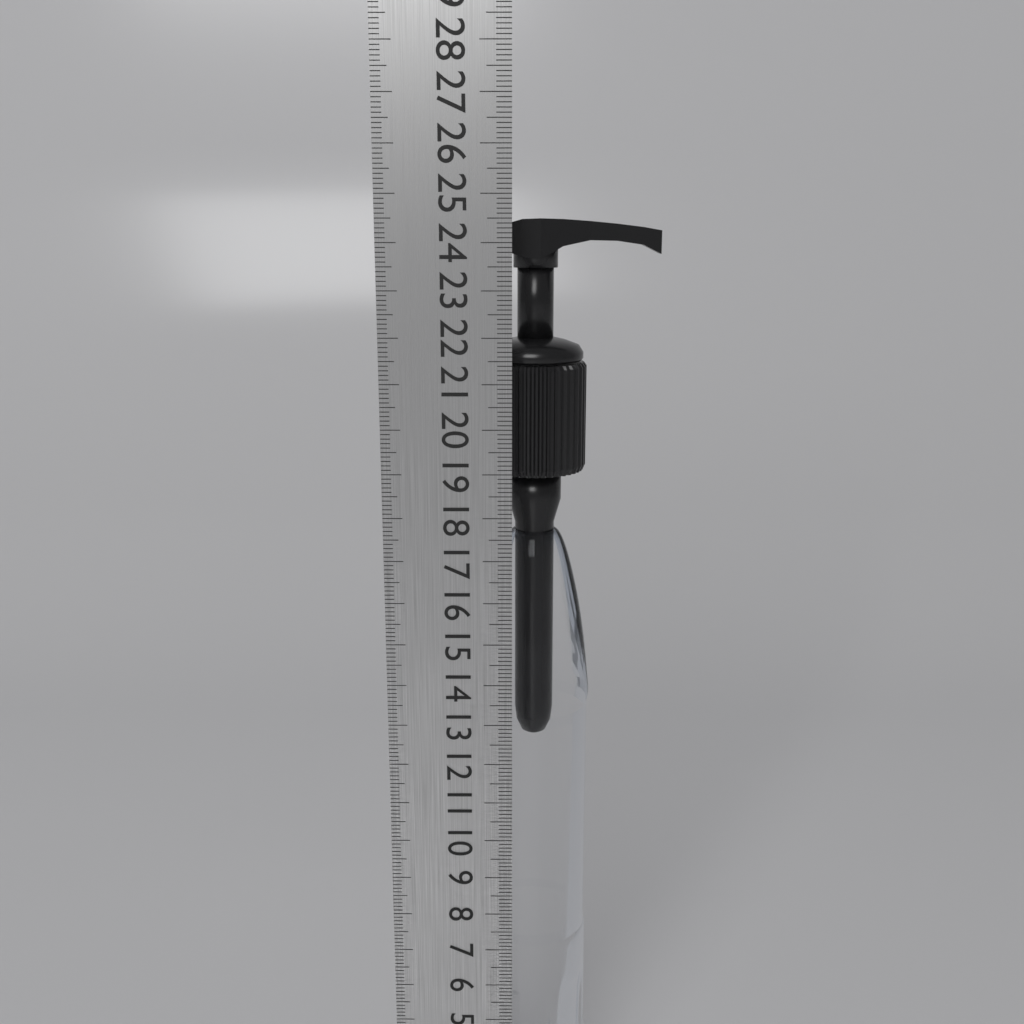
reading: 24.5 cm
